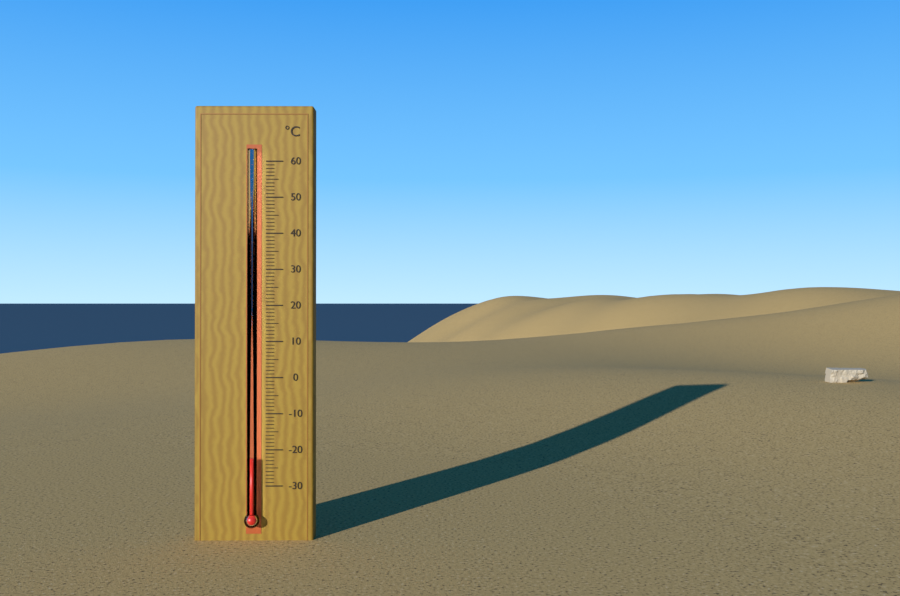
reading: -22 °C
